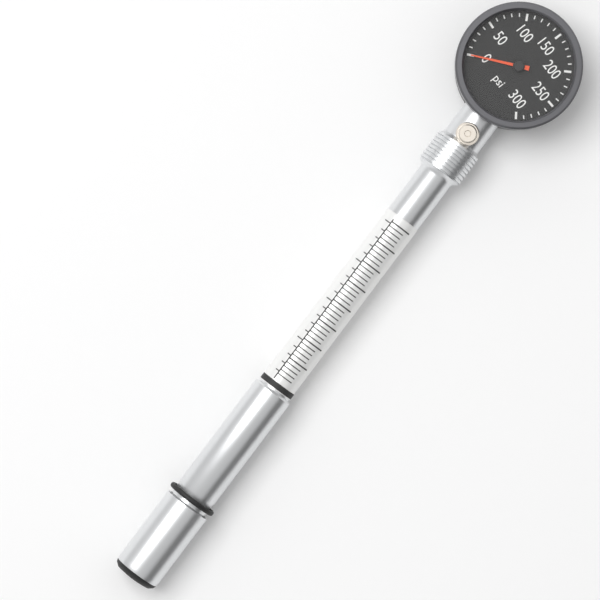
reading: 0 psi
